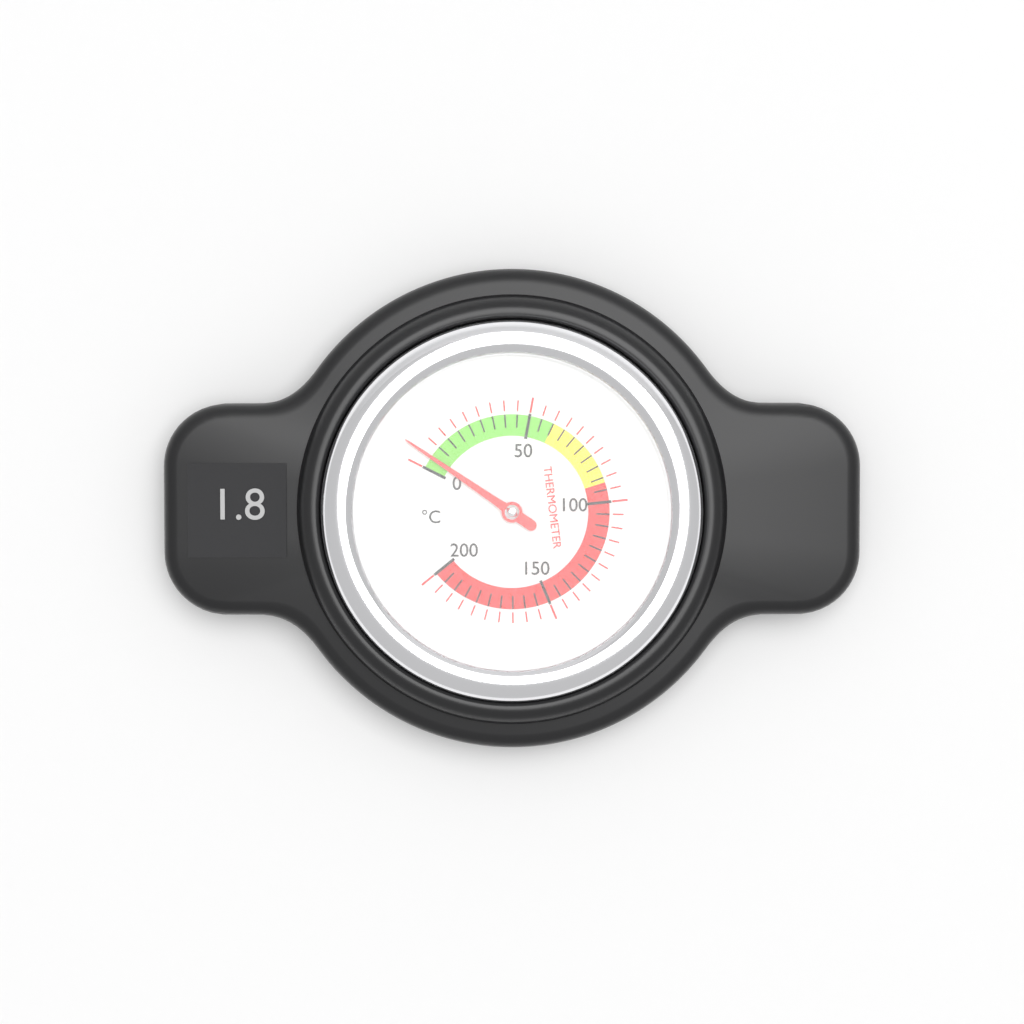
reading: 5 °C
